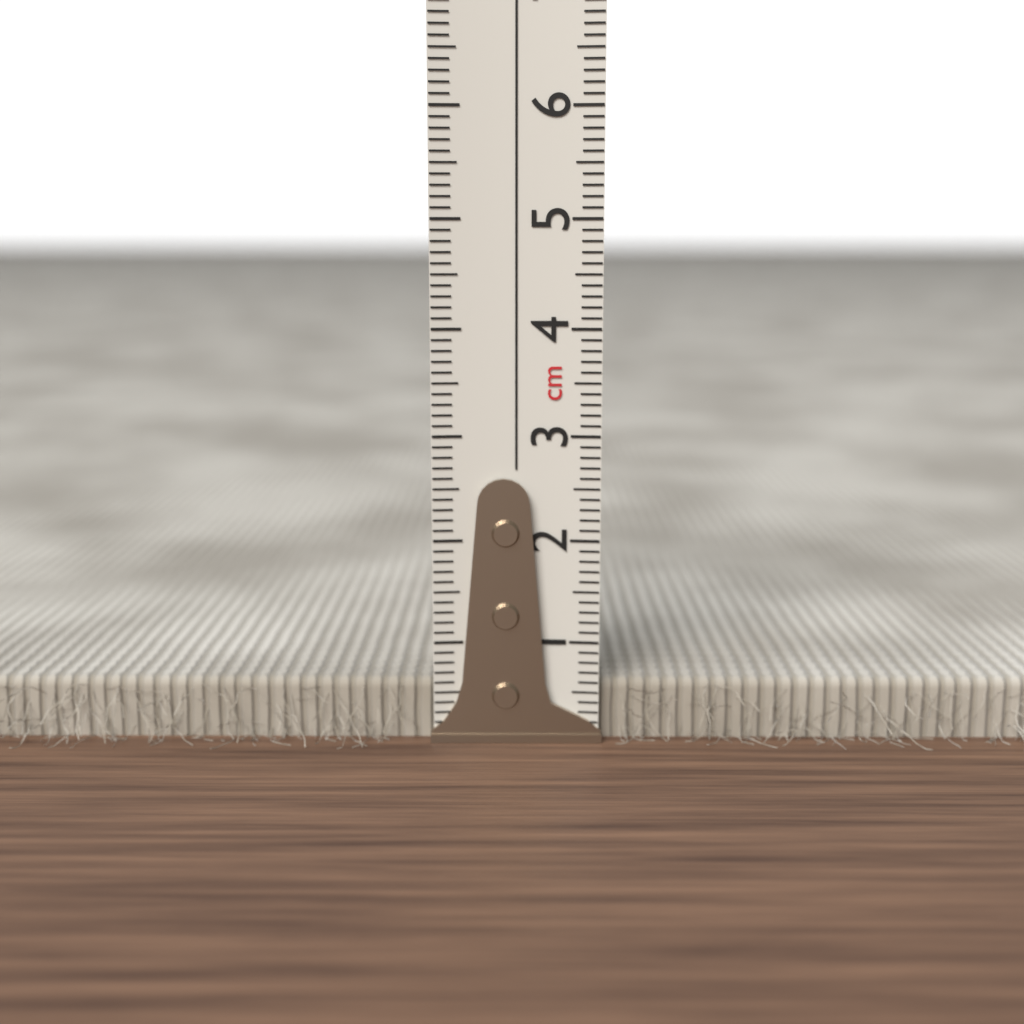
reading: 0.6 cm
